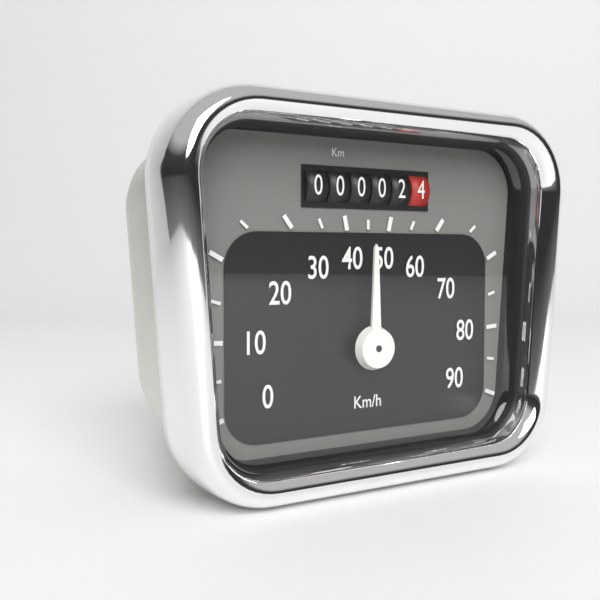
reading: 45 km/h
